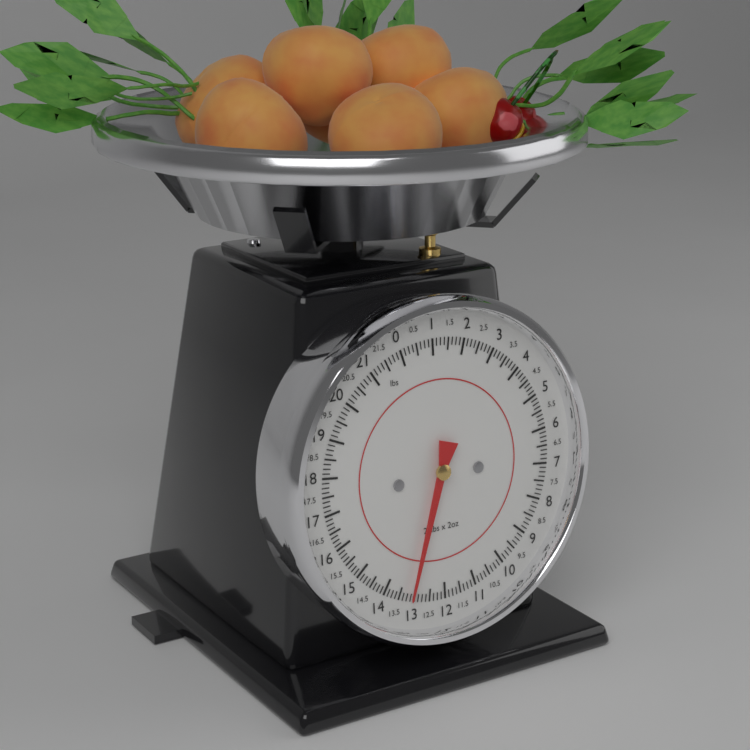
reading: 13.125 lbs
